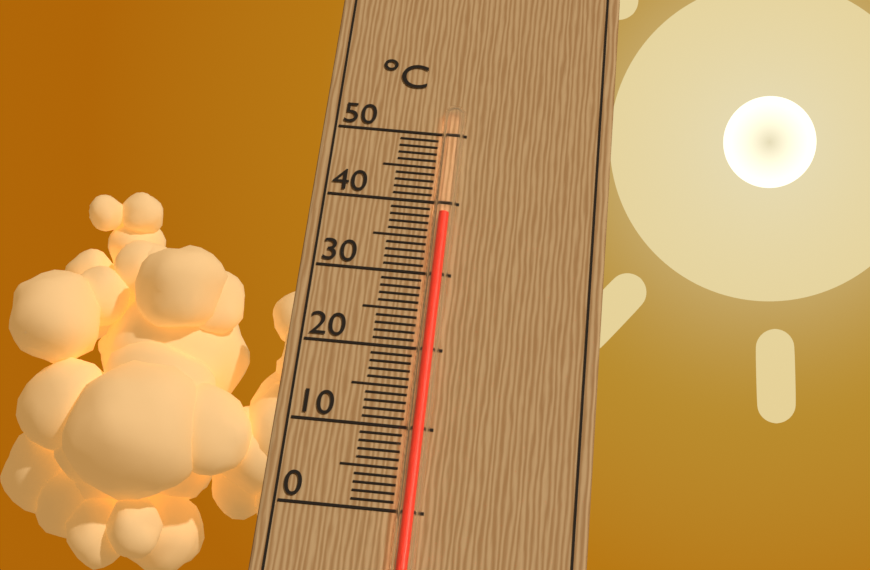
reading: 38 °C
